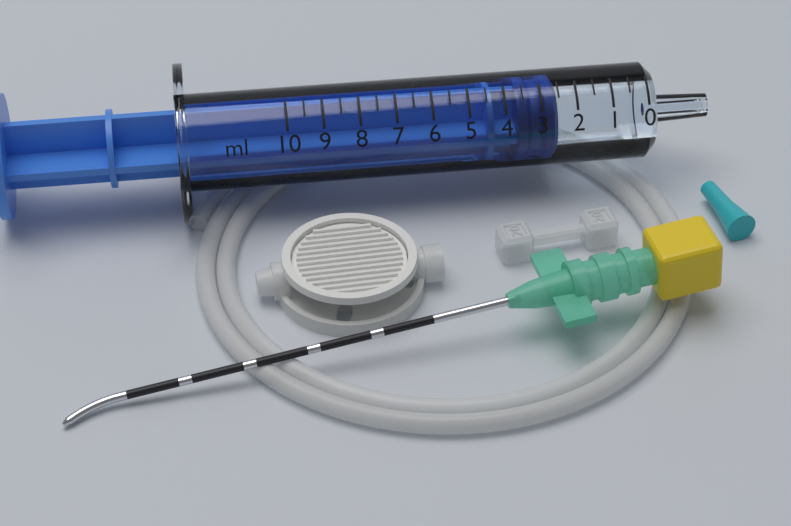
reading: 2.5 ml
